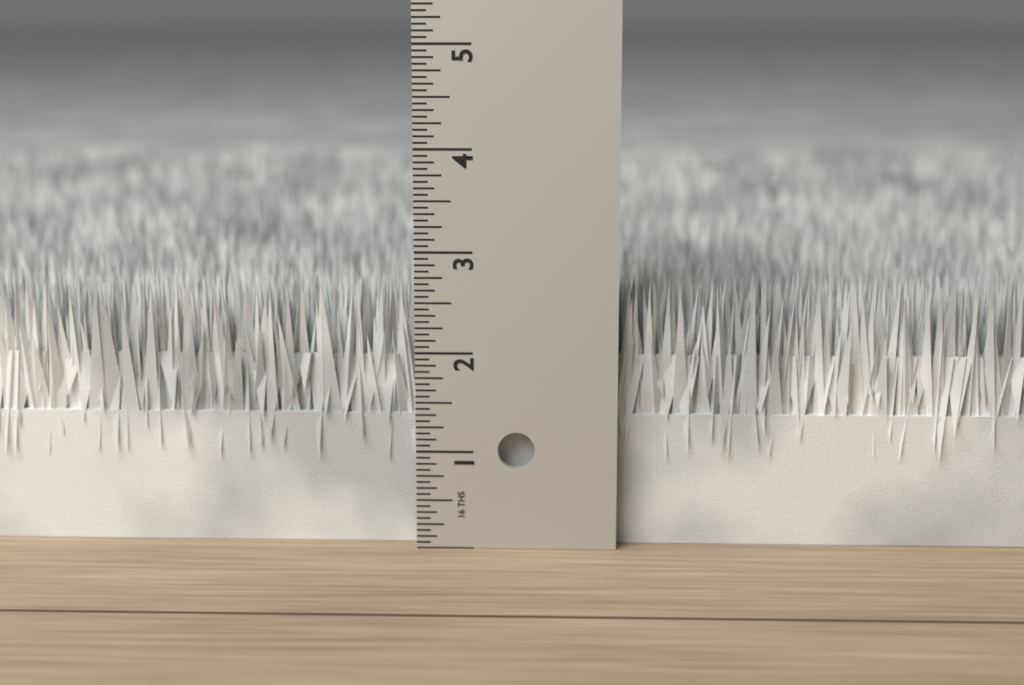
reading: 2.6875 in
